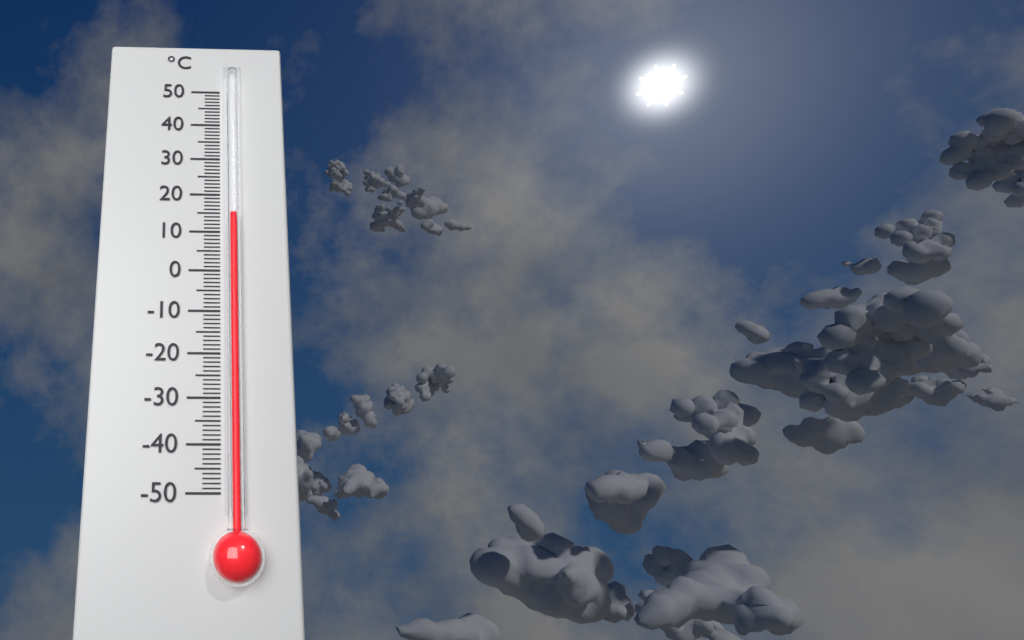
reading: 14 °C
